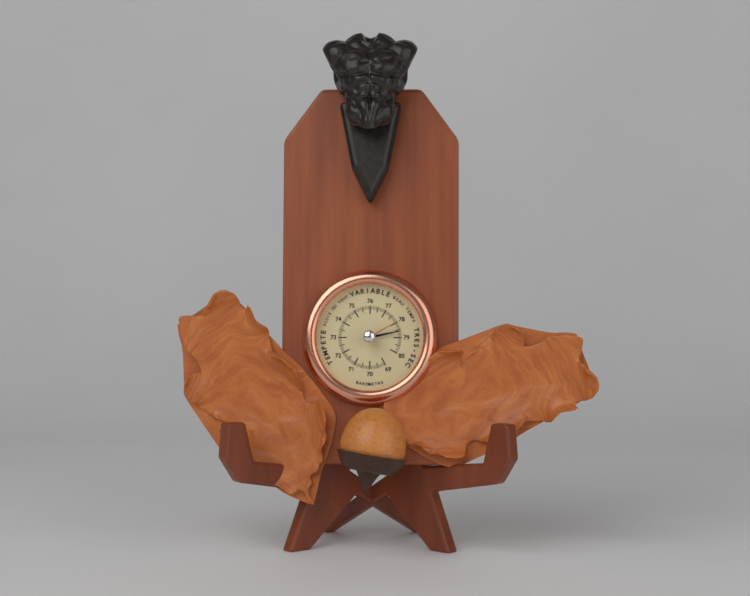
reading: 78.6 (no unit)
